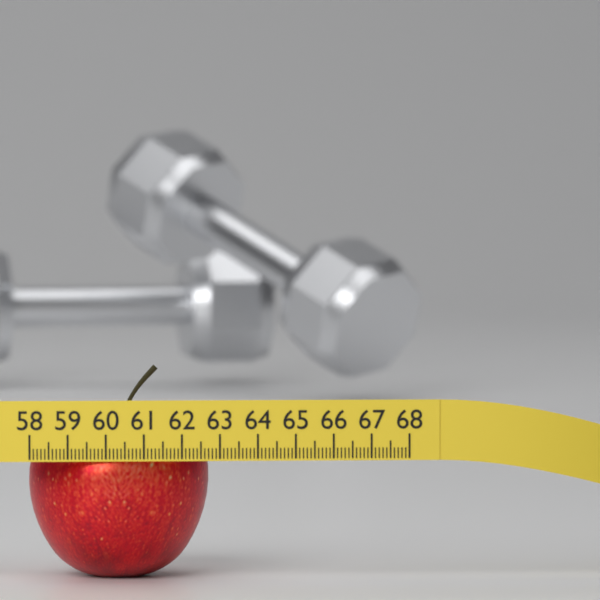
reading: 62.8 (no unit)
